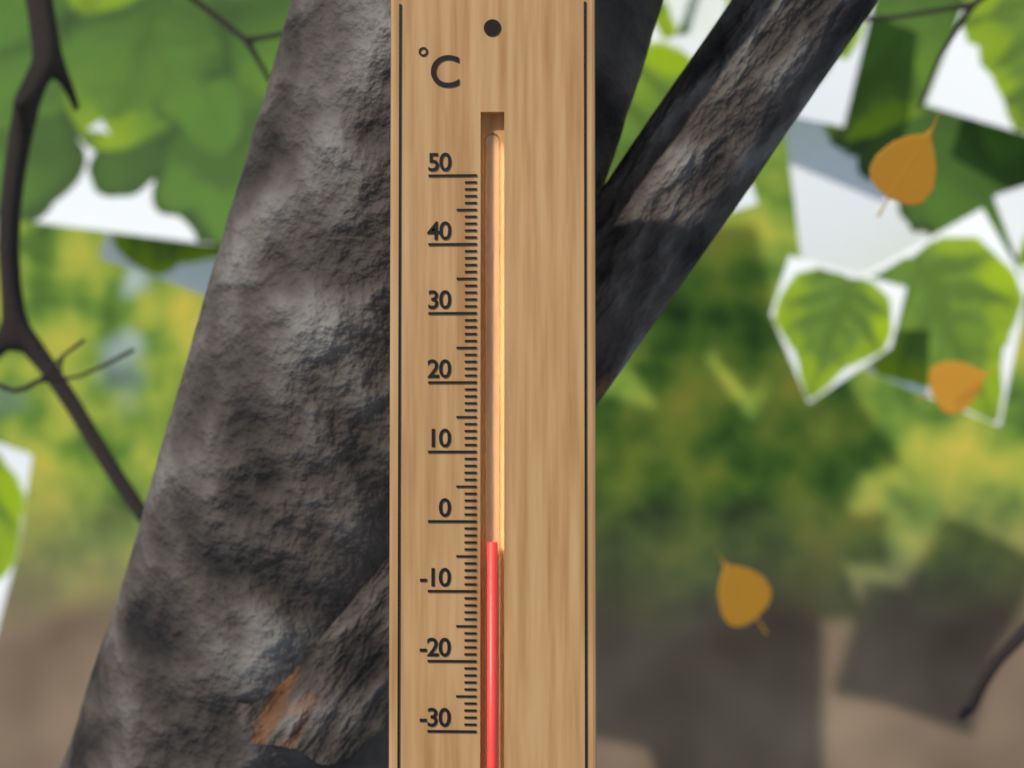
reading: -3 °C
